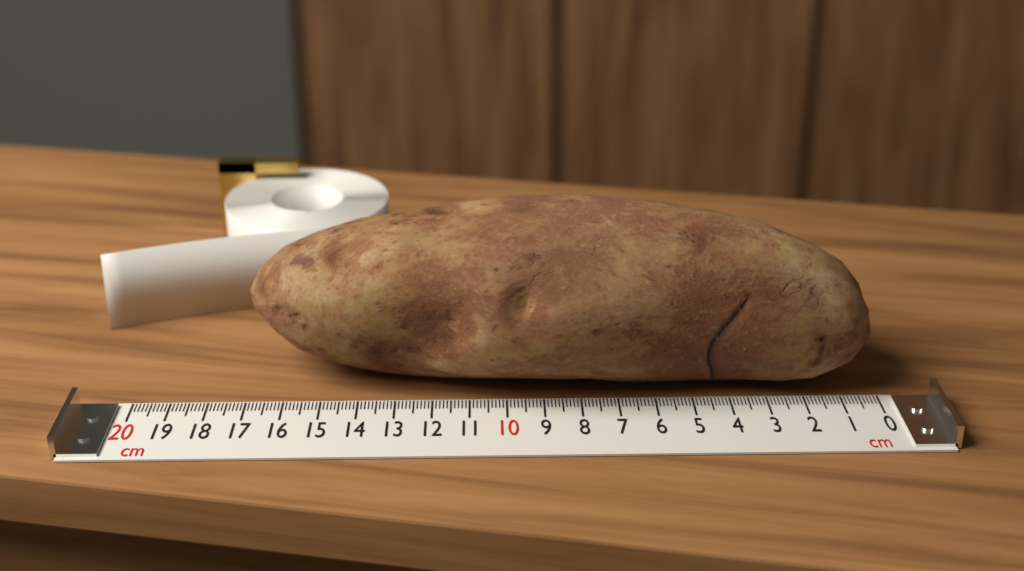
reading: 17.0 cm
